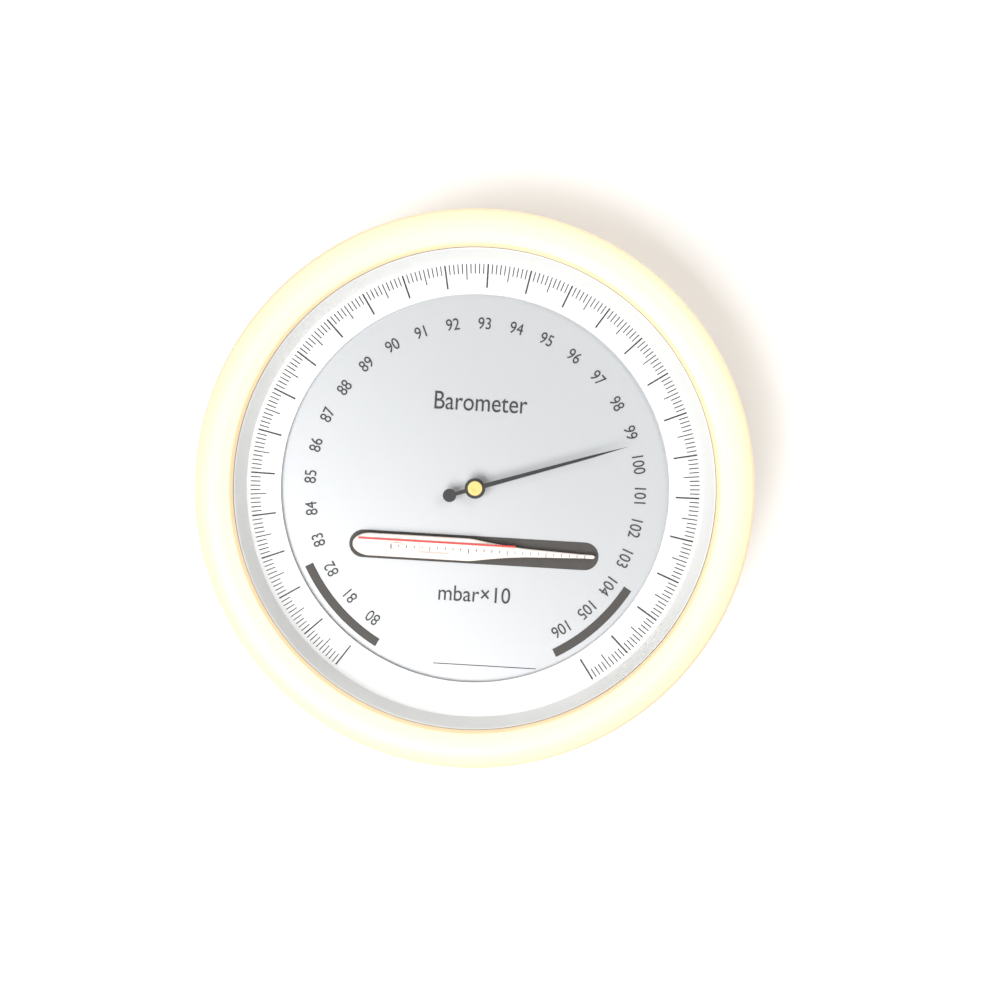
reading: 99.4 mbar×10
